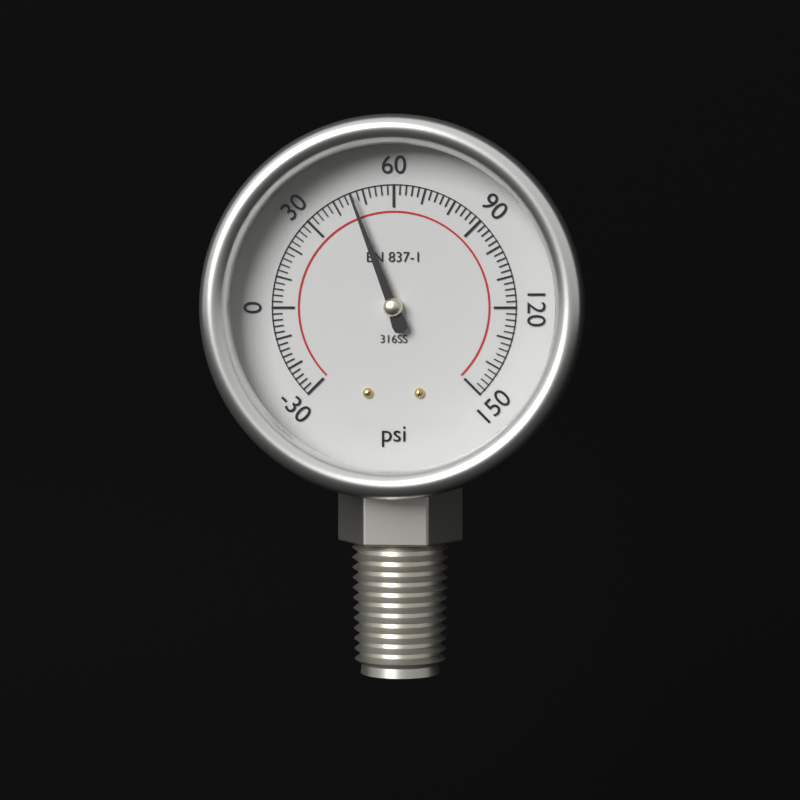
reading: 46 psi
